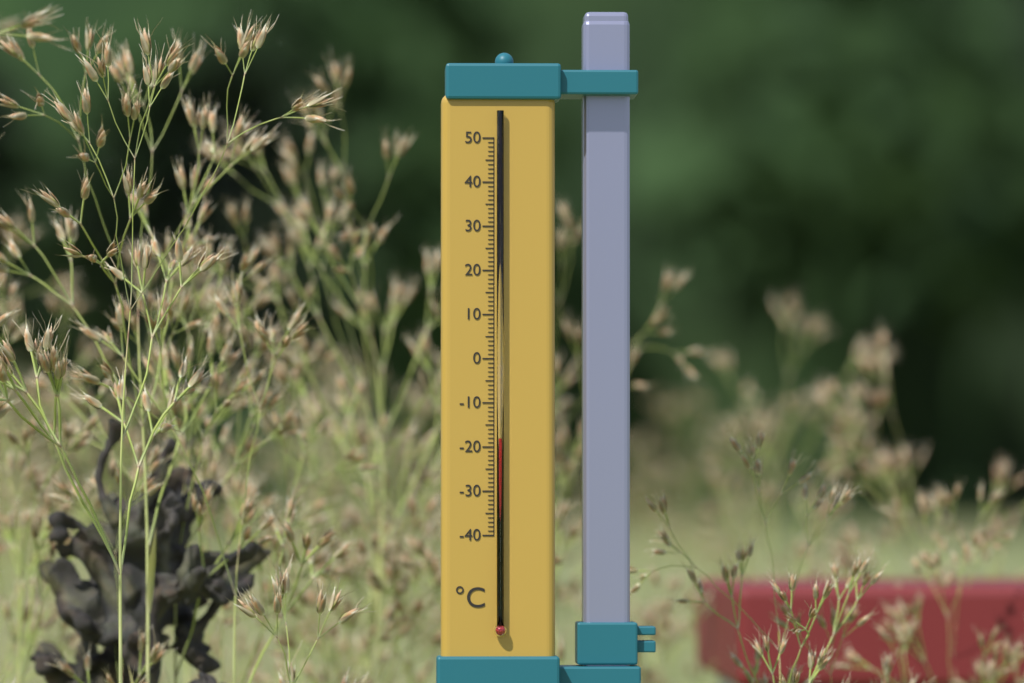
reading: -18 °C
